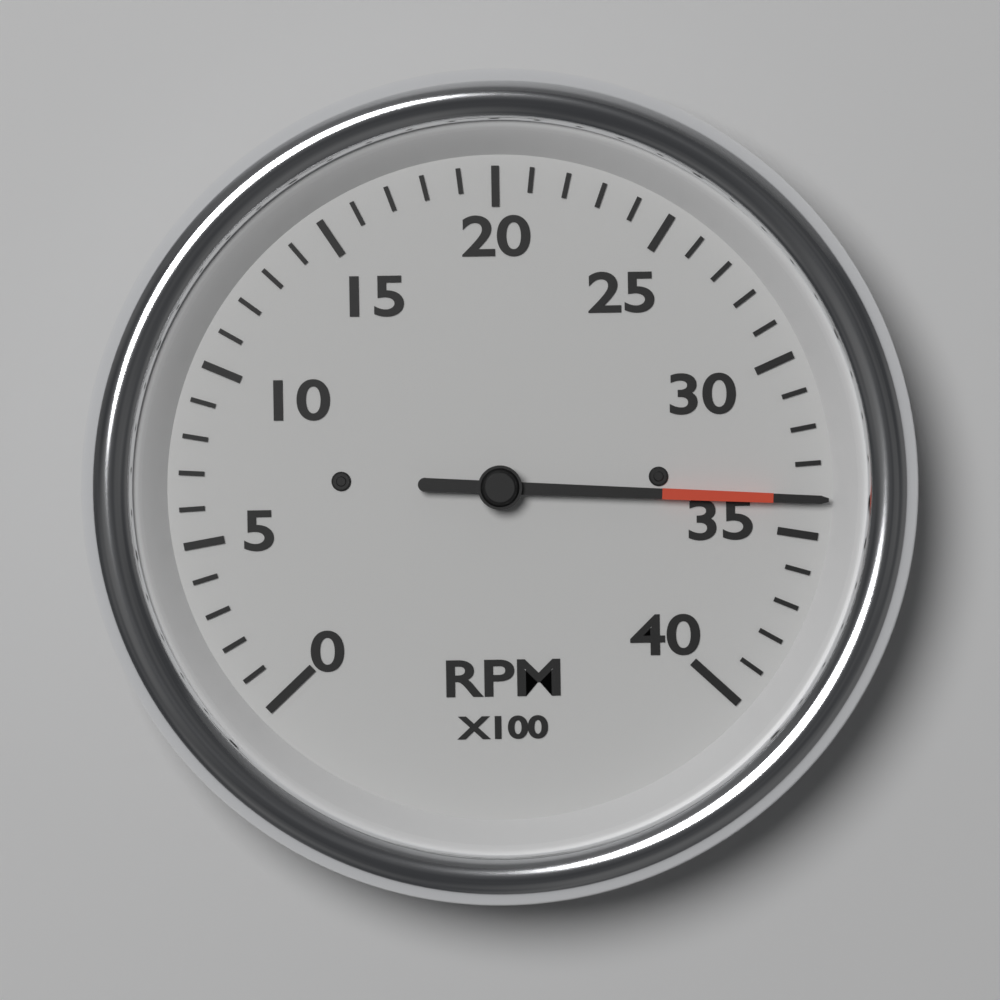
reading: 3400 RPM
